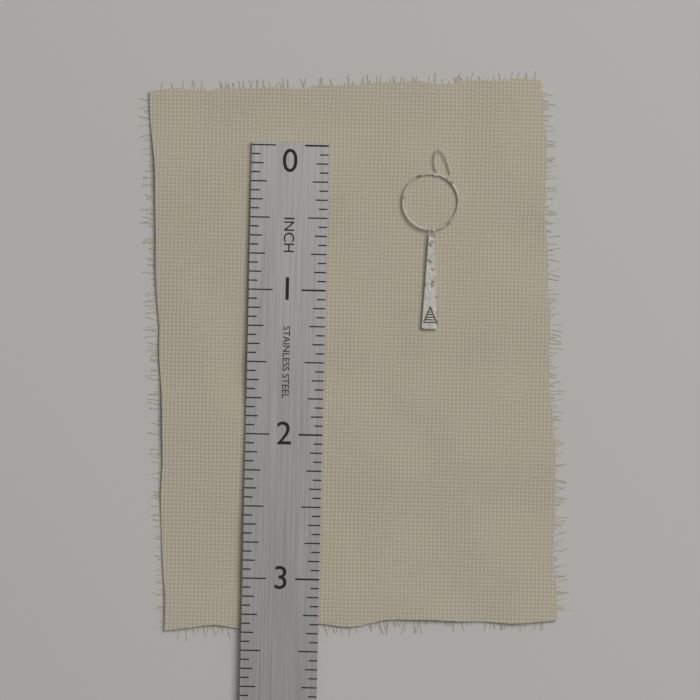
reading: 1.2500 in
